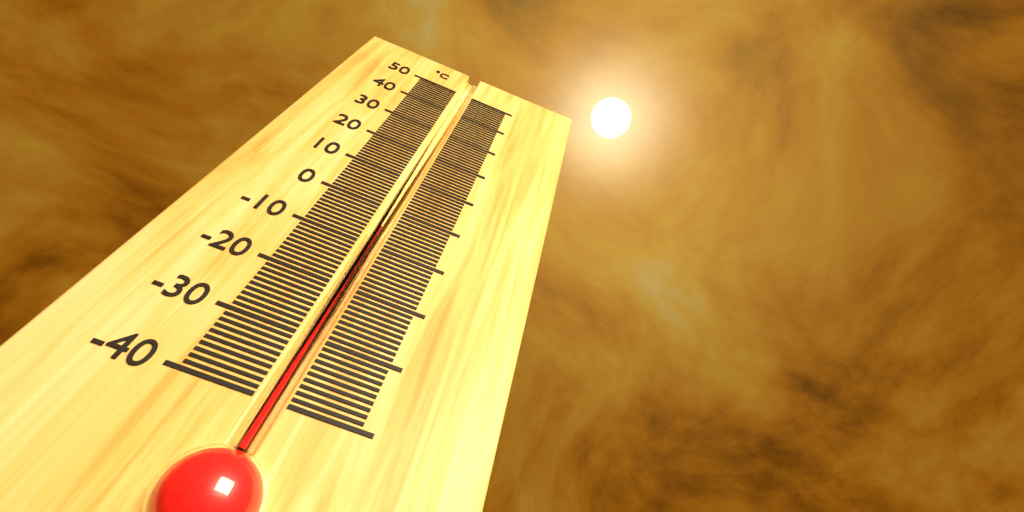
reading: -5 °C
